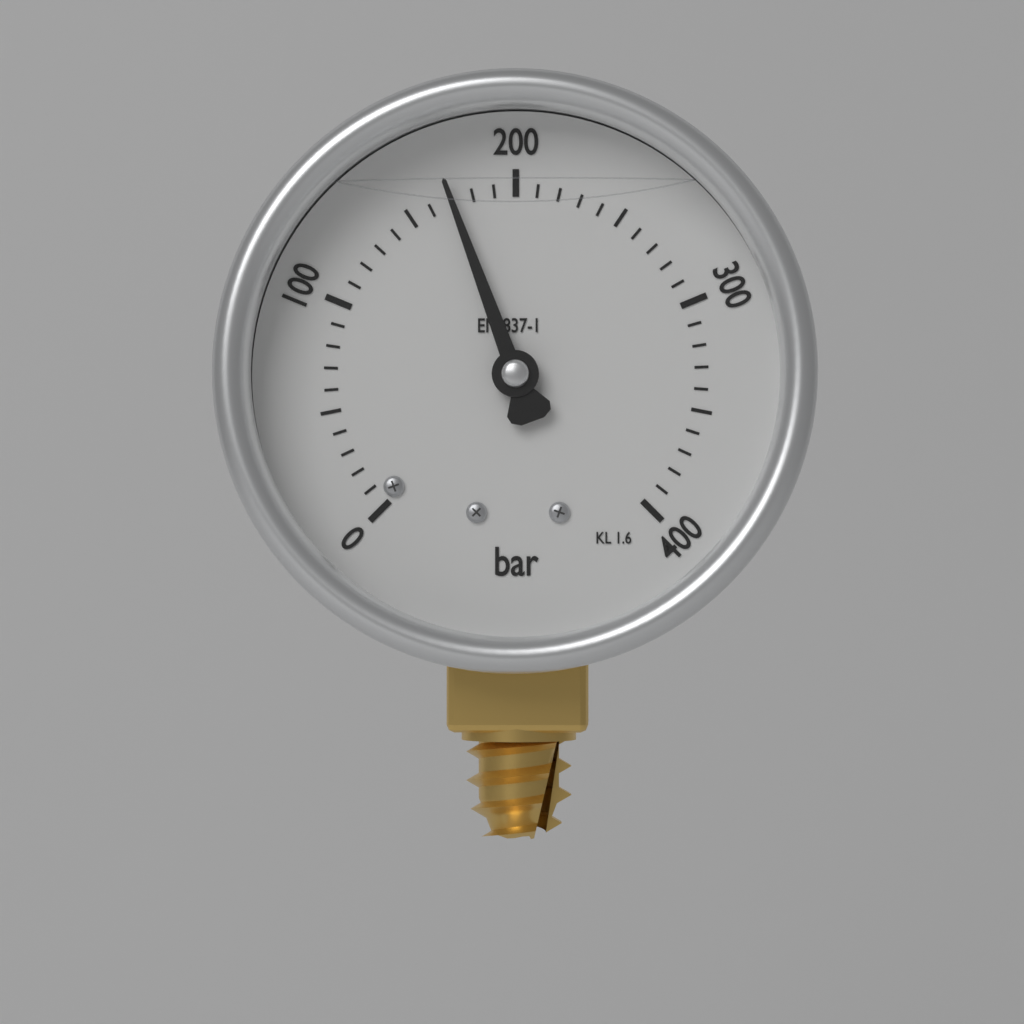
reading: 170 bar
